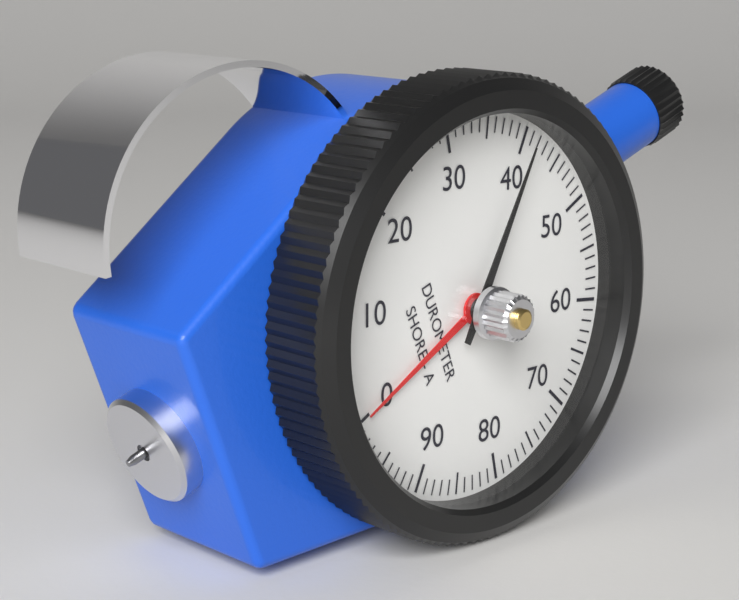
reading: 41 Shore A
